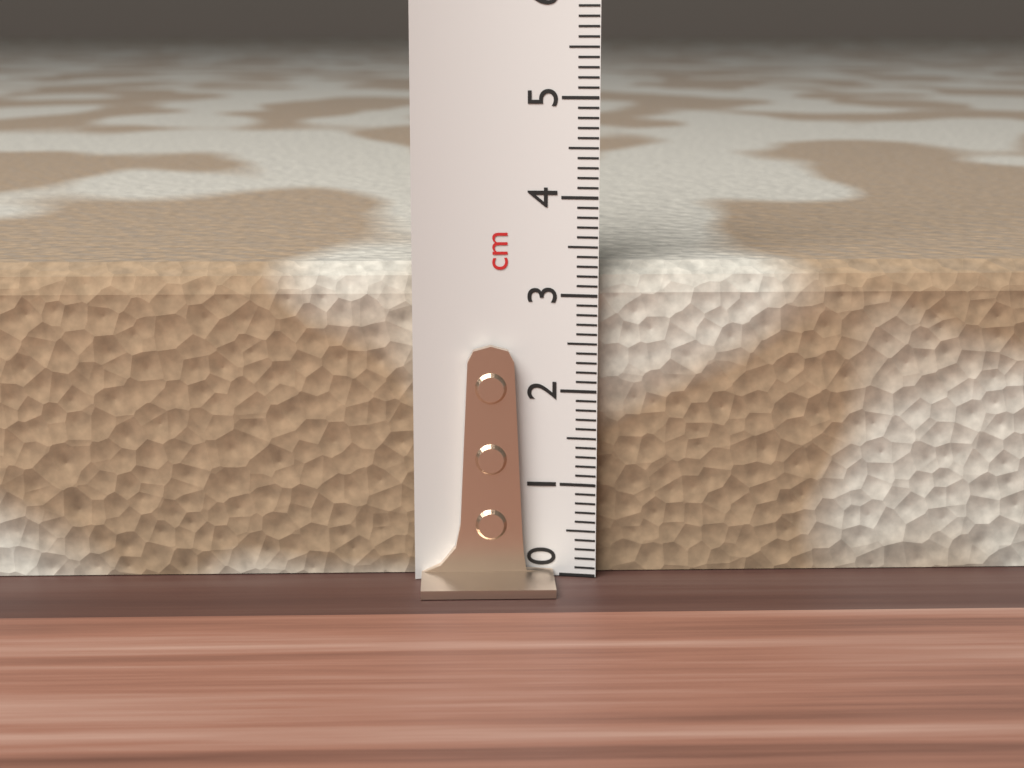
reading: 3.3 cm
